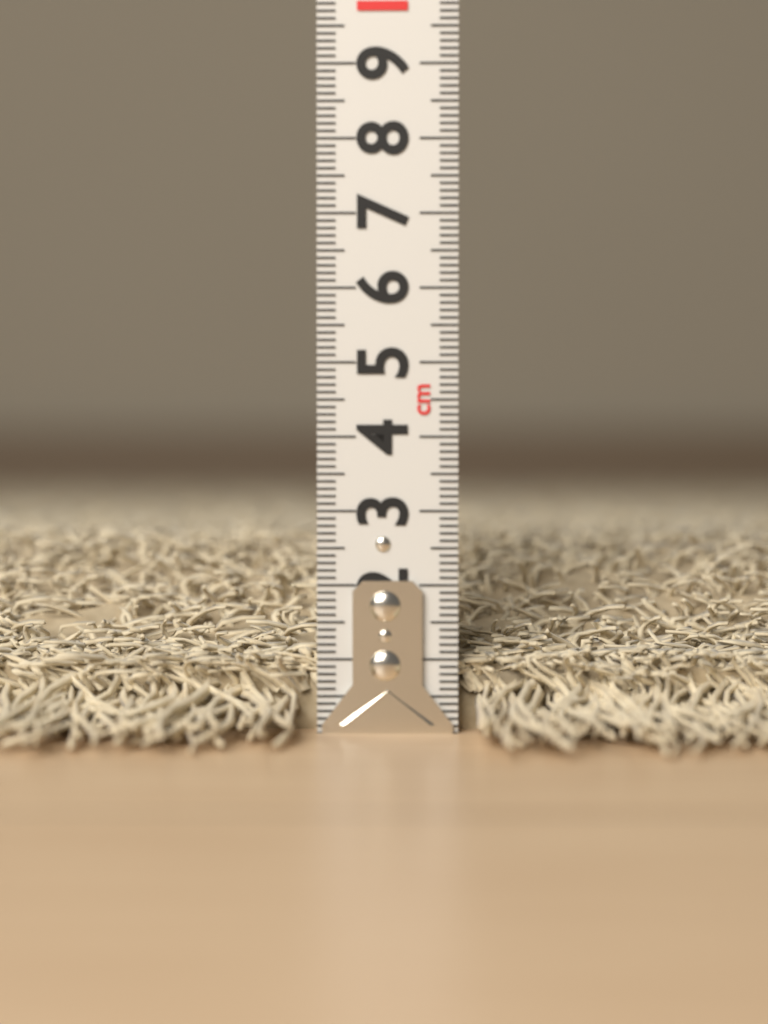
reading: 2.7 cm
